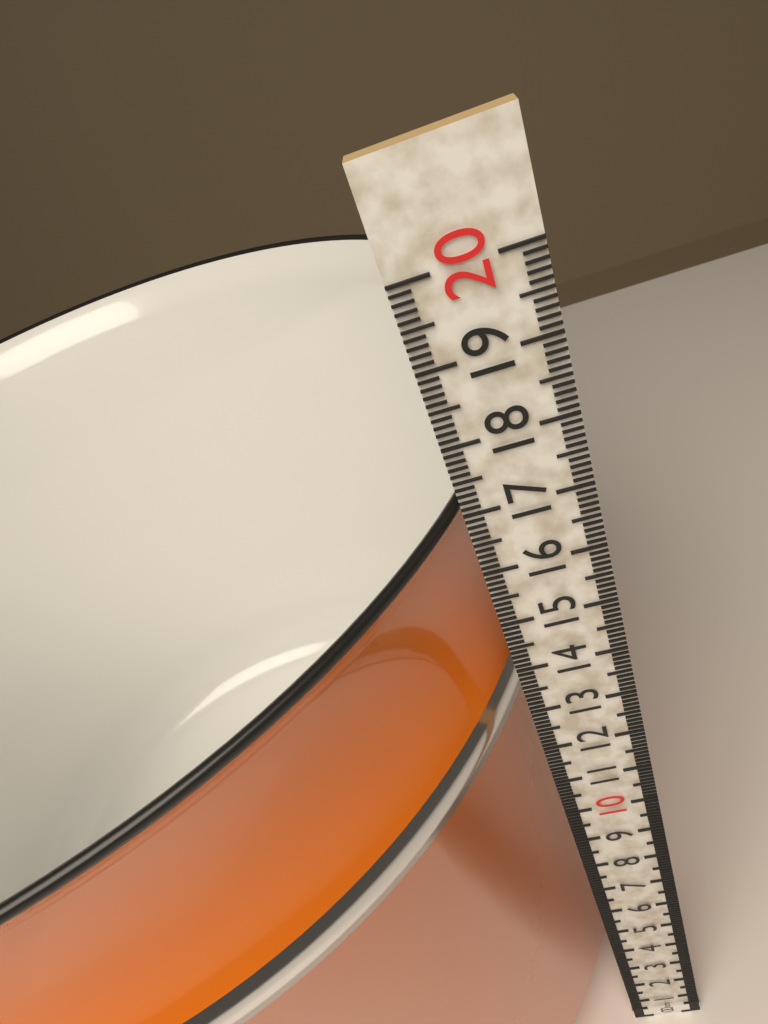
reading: 17.0 cm
